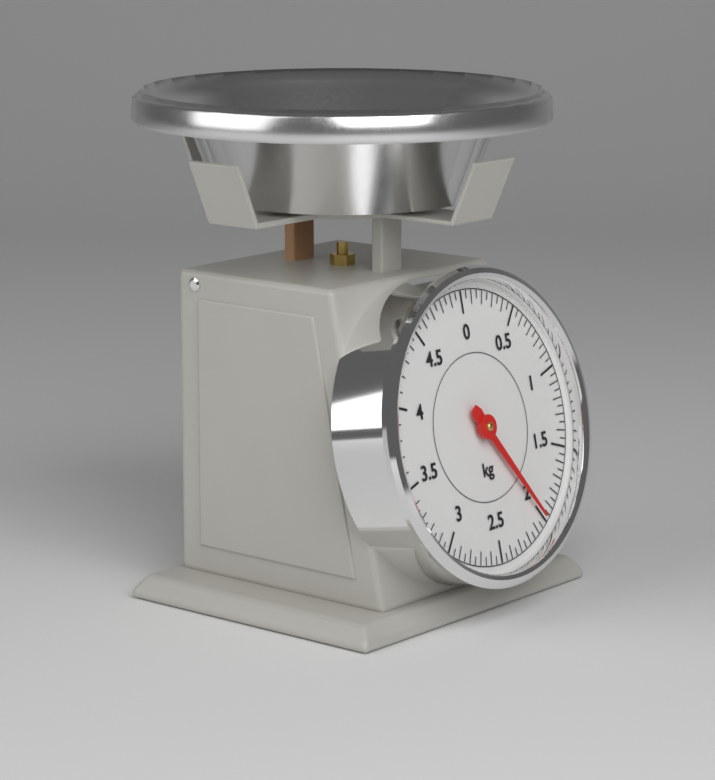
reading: 2.00 kg
